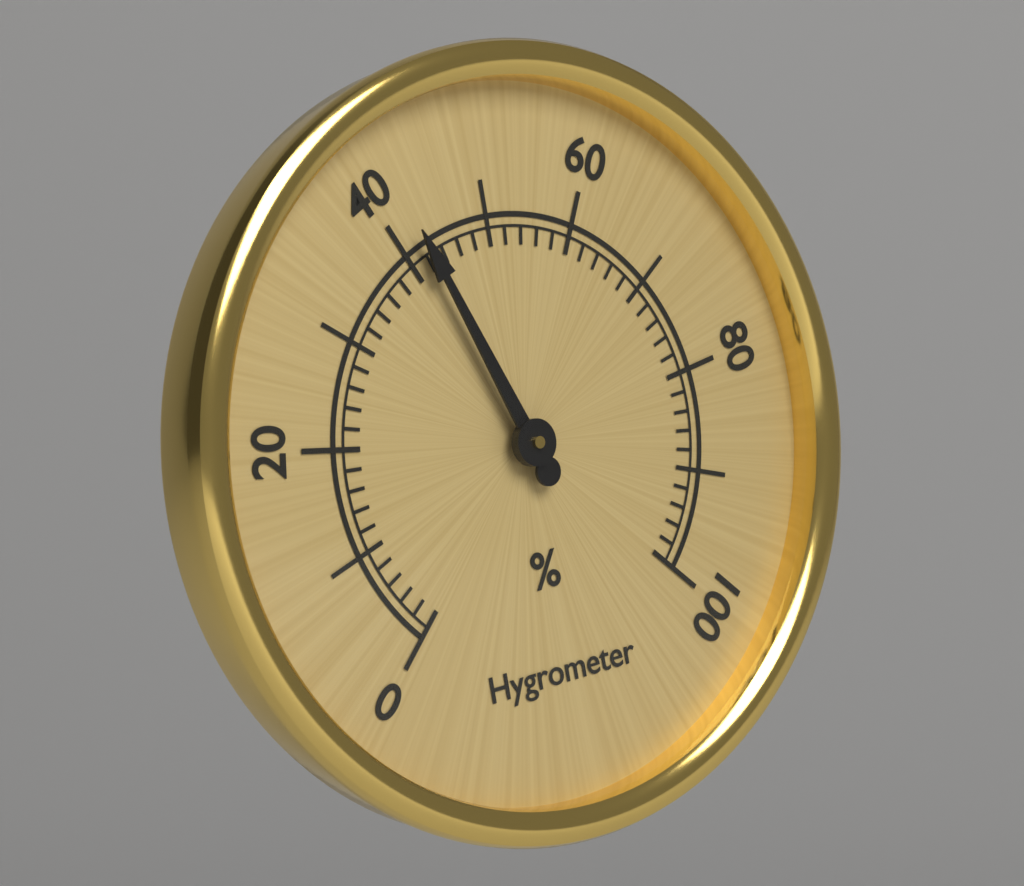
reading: 42 %
